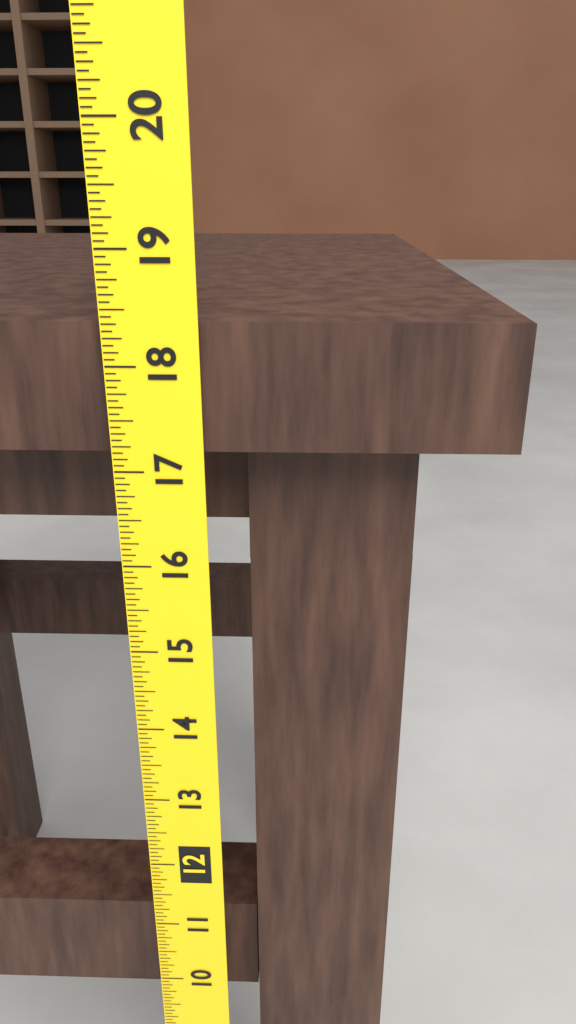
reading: 18.3750 (no unit)
